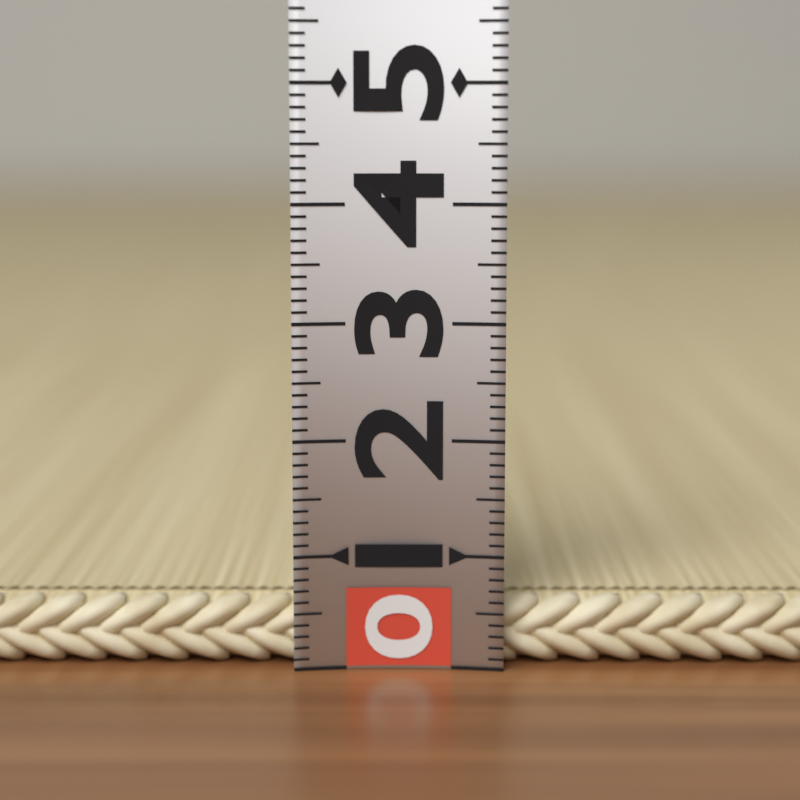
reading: 0.6 (no unit)
